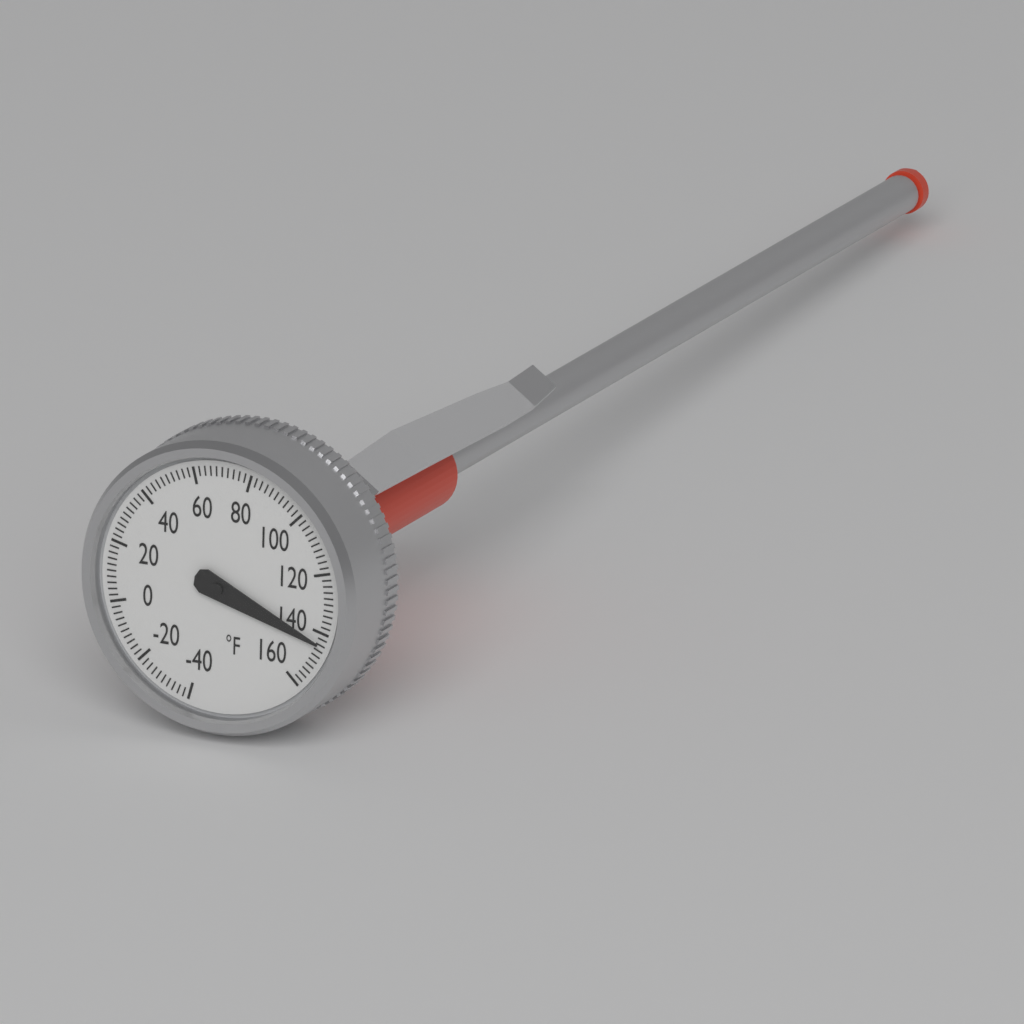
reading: 144 °F
